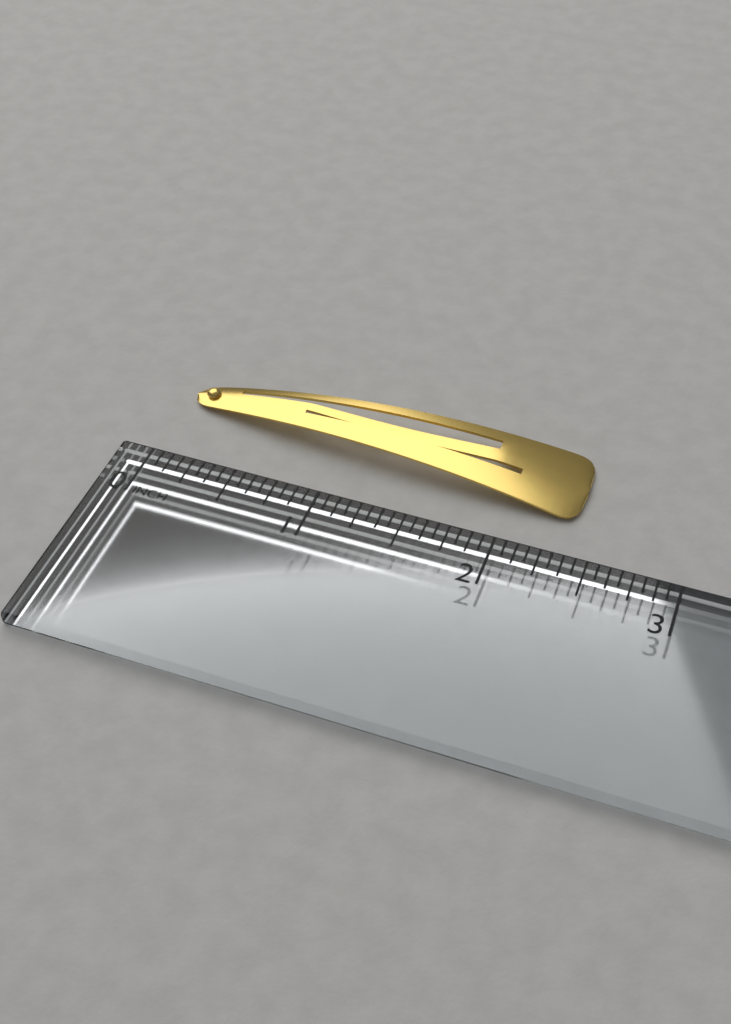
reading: 2.3750 in
